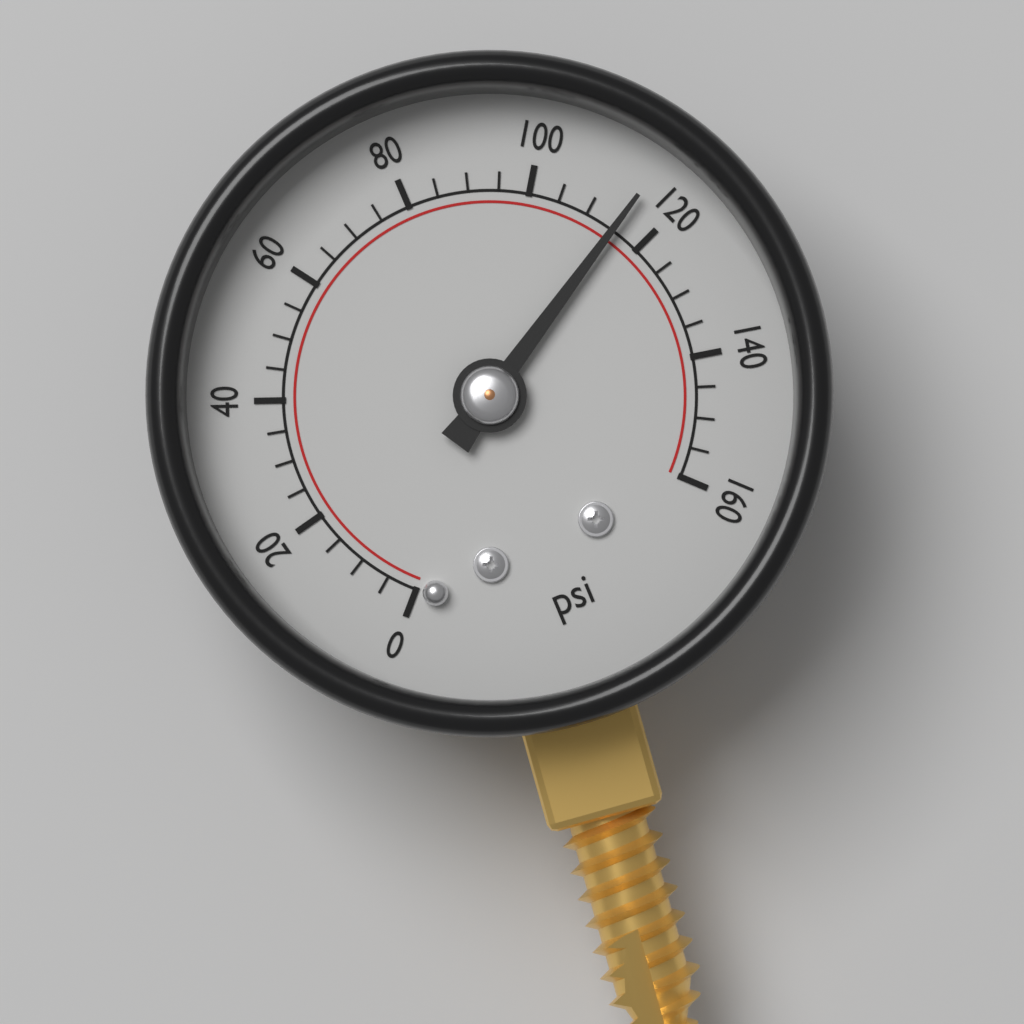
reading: 115 psi
